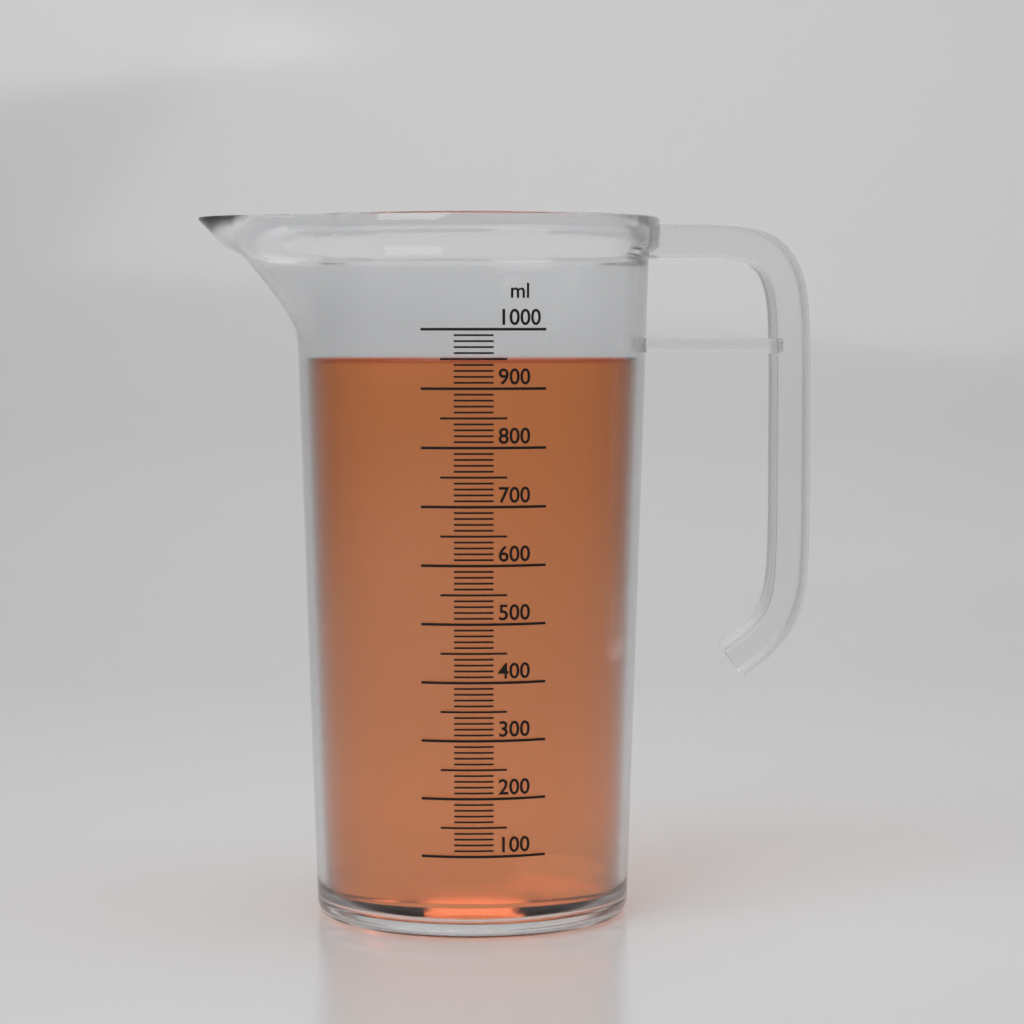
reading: 950 ml
